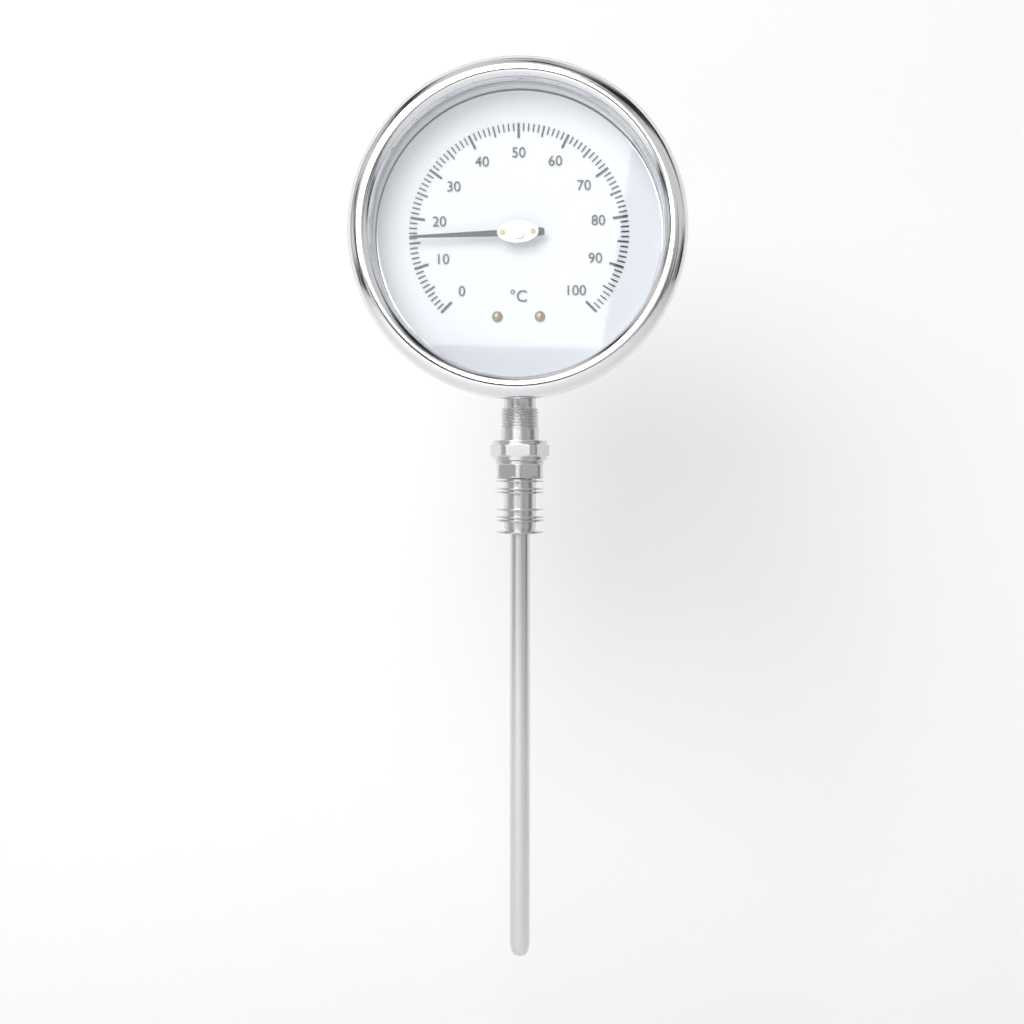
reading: 16 °C
